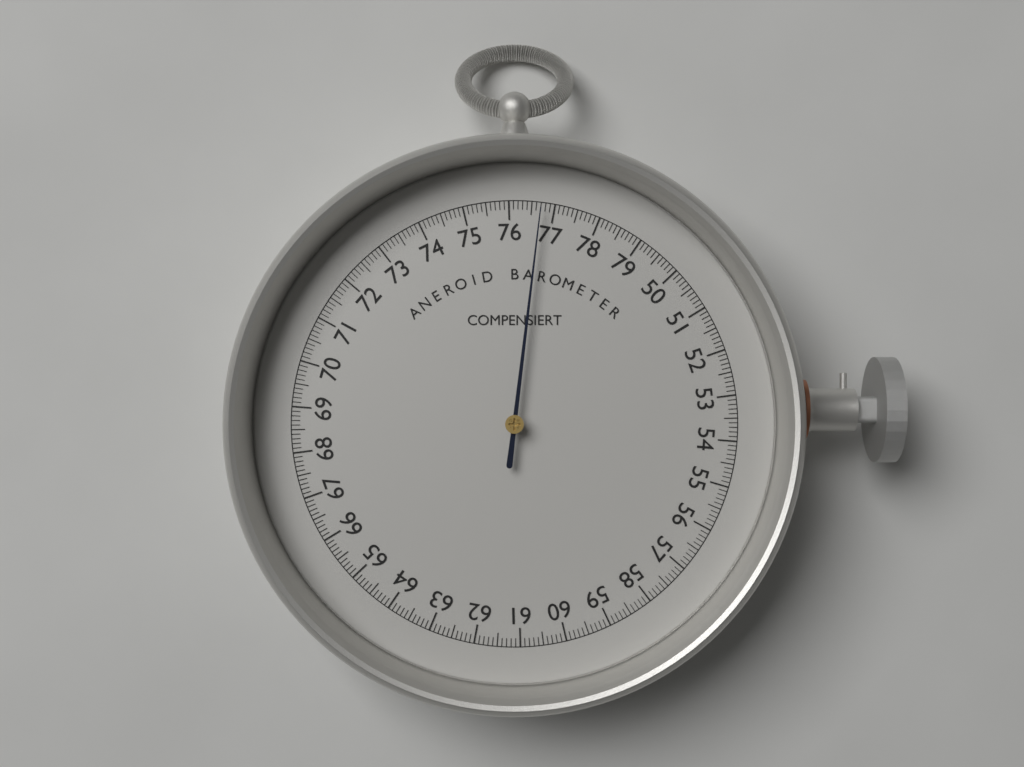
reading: 76.7 (no unit)
